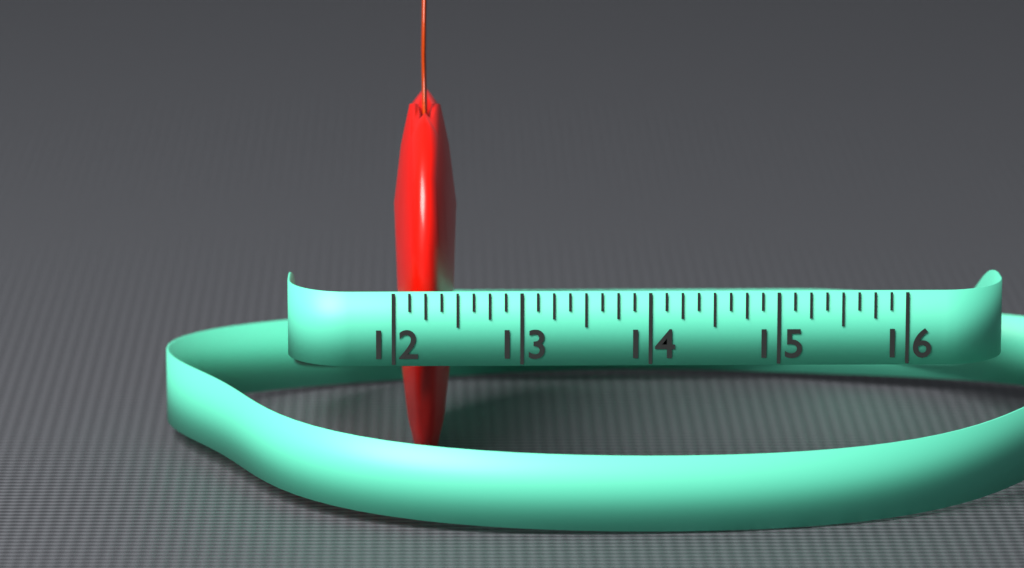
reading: 12.500 (no unit)
